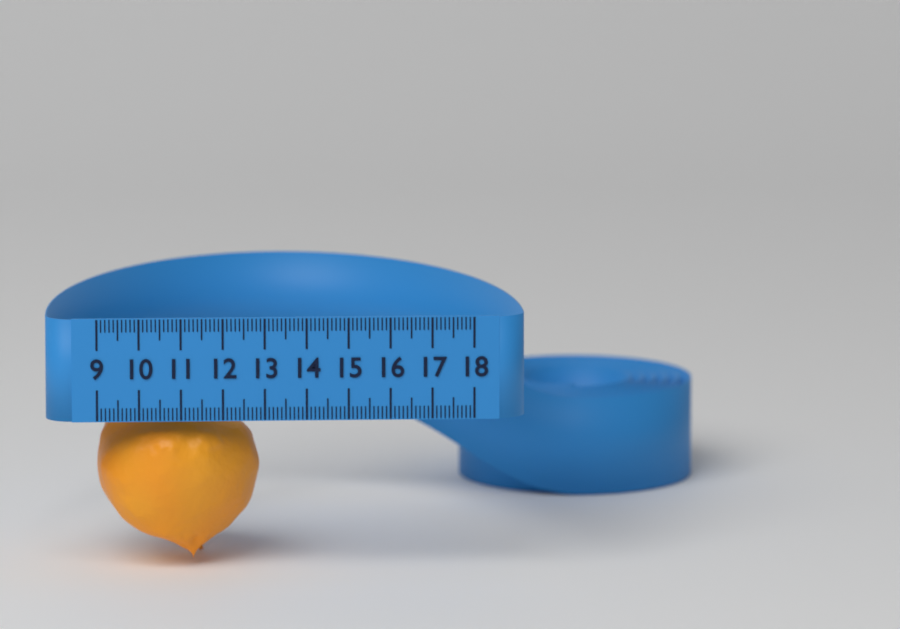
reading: 12.9 (no unit)
